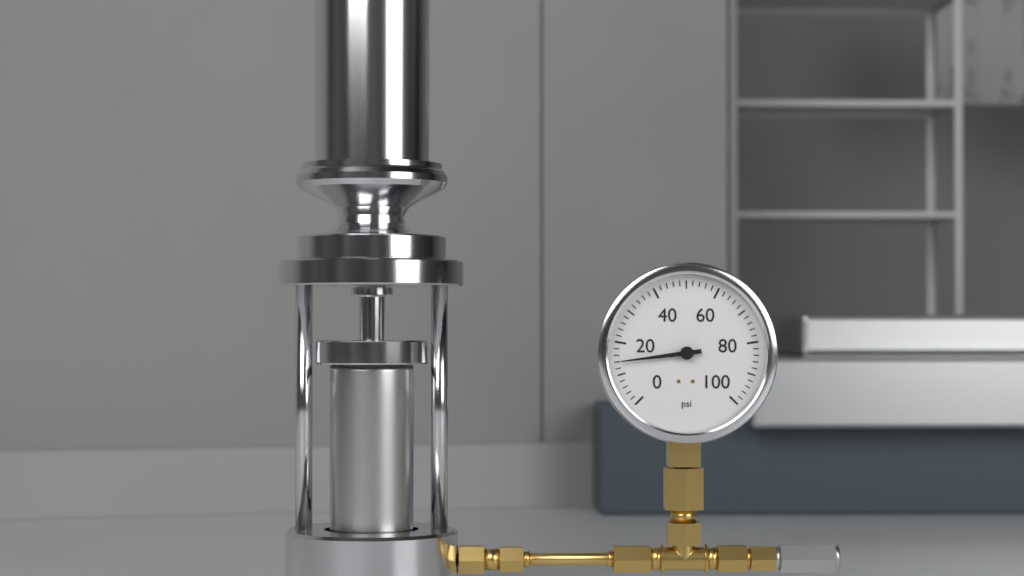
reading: 14 psi
